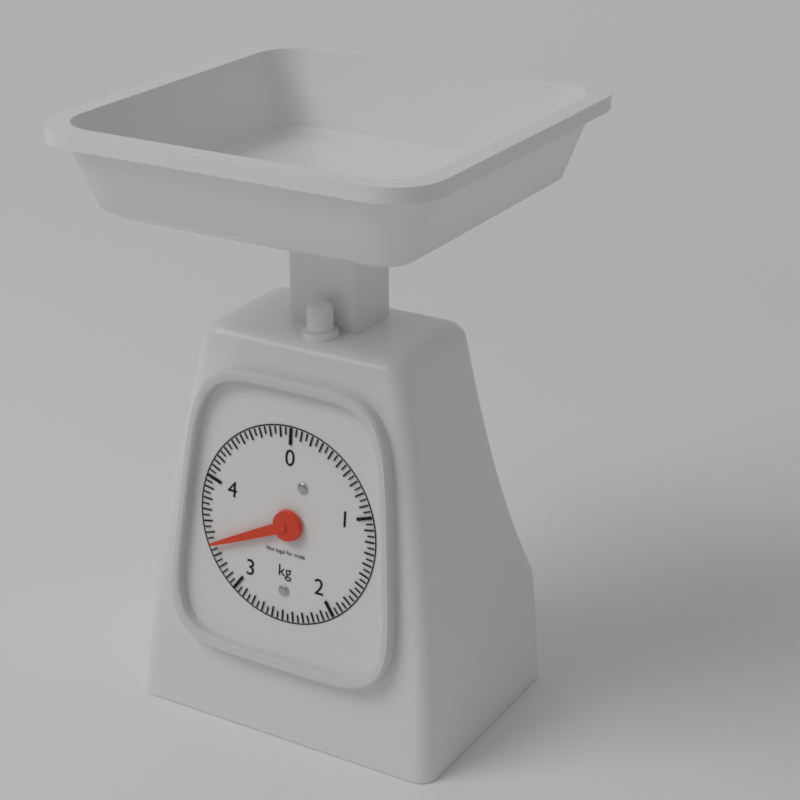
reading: 3.40 kg
